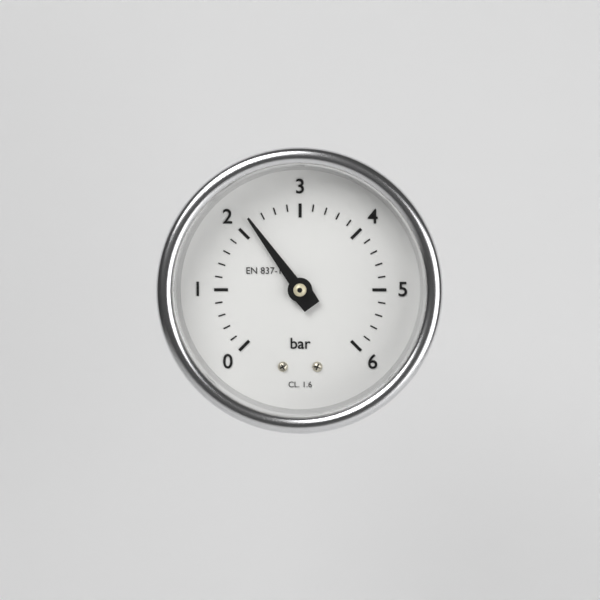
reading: 2.2 bar
